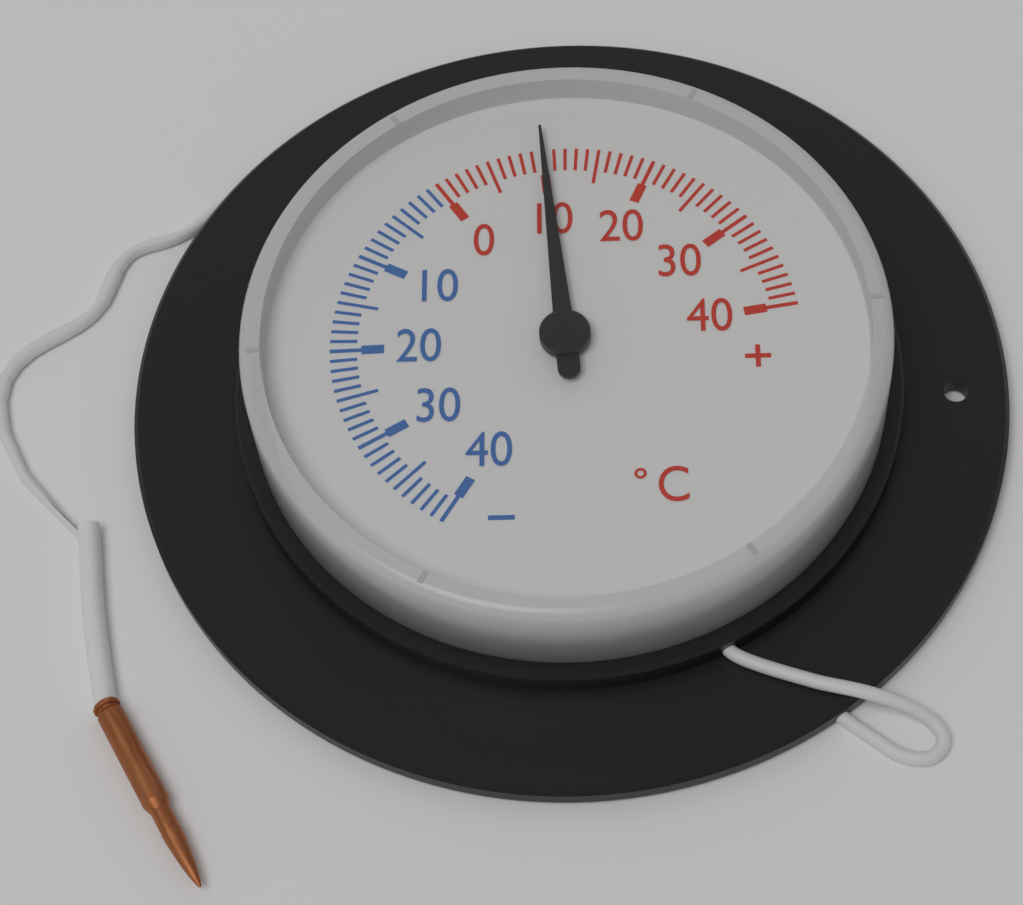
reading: 10 °C
